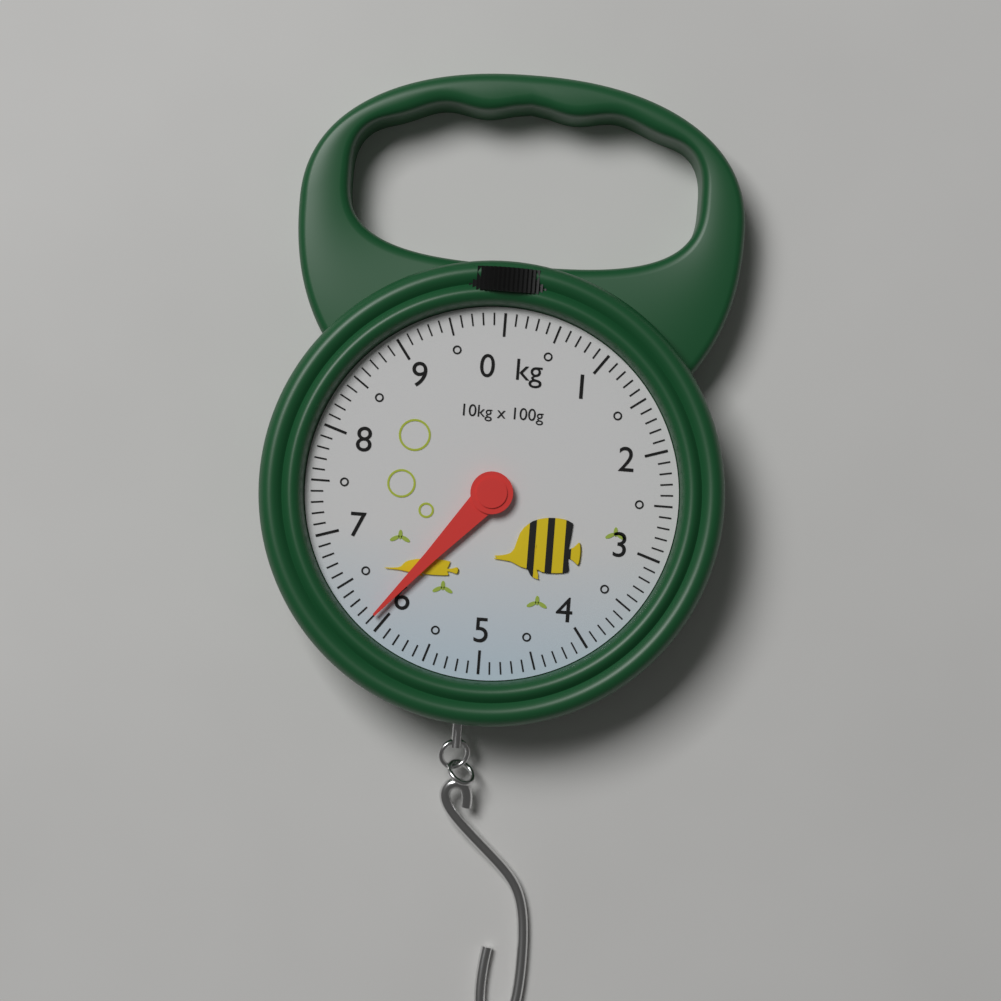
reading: 6.1 kg
